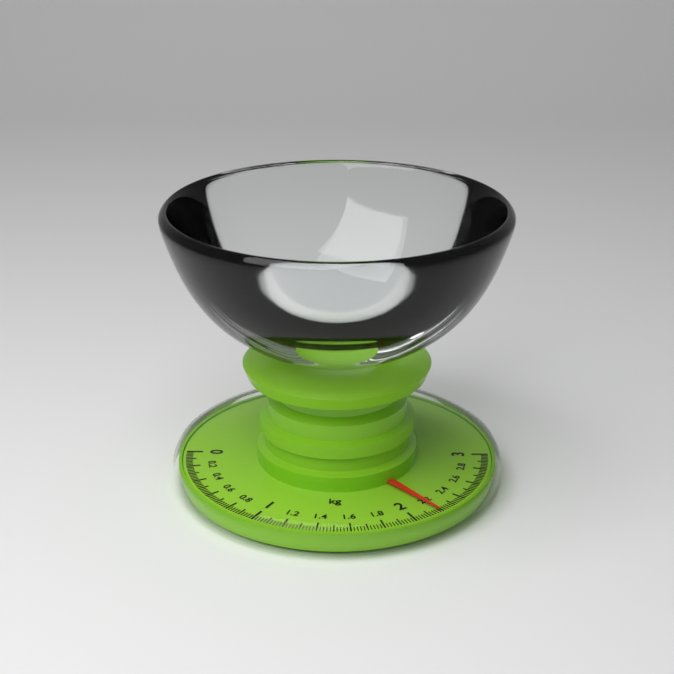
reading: 2.18 kg
